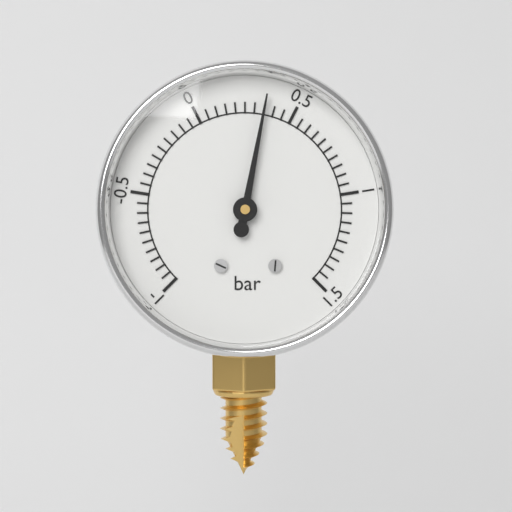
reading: 0.35 bar
